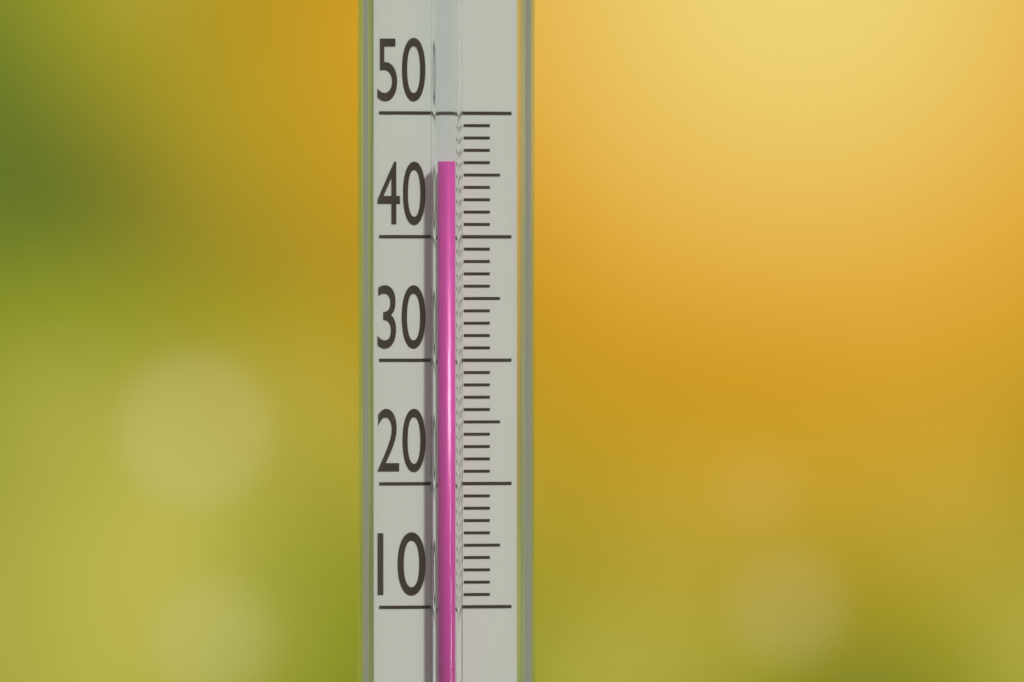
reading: 46 (no unit)
